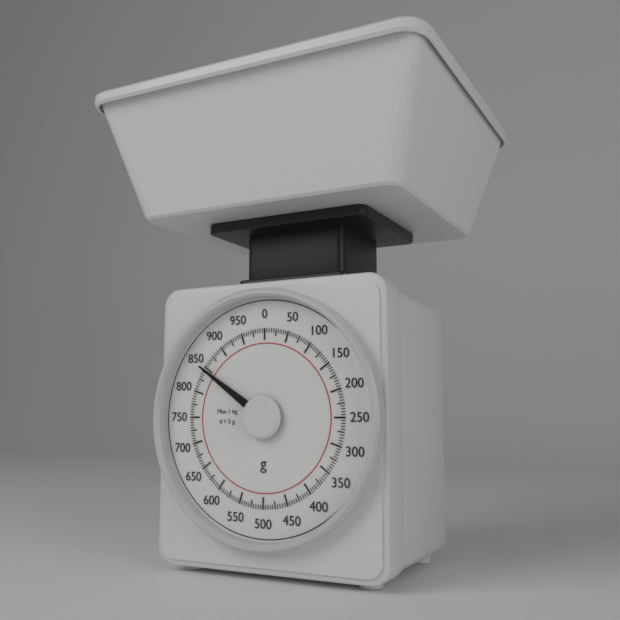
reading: 845 g
